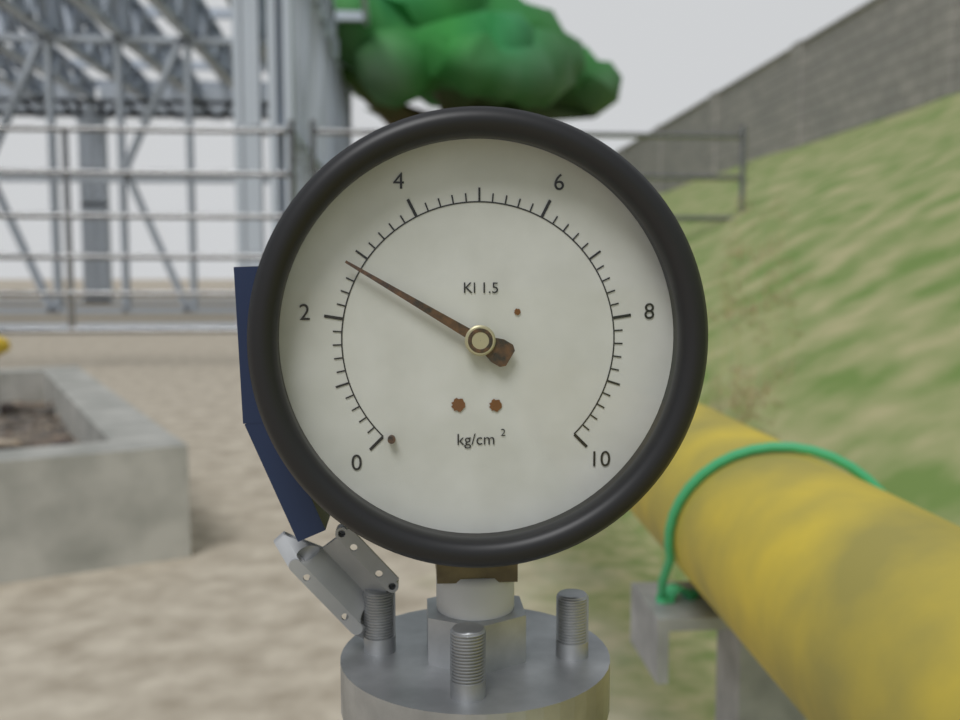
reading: 2.8 kg/cm²
